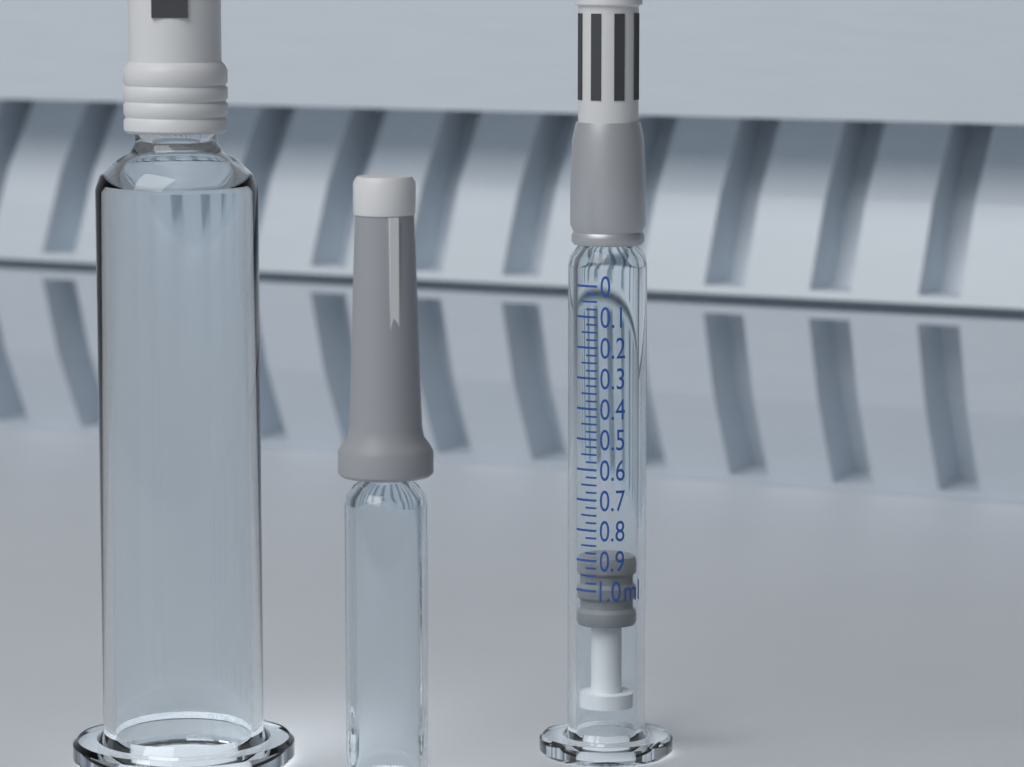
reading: 0.900 ml
